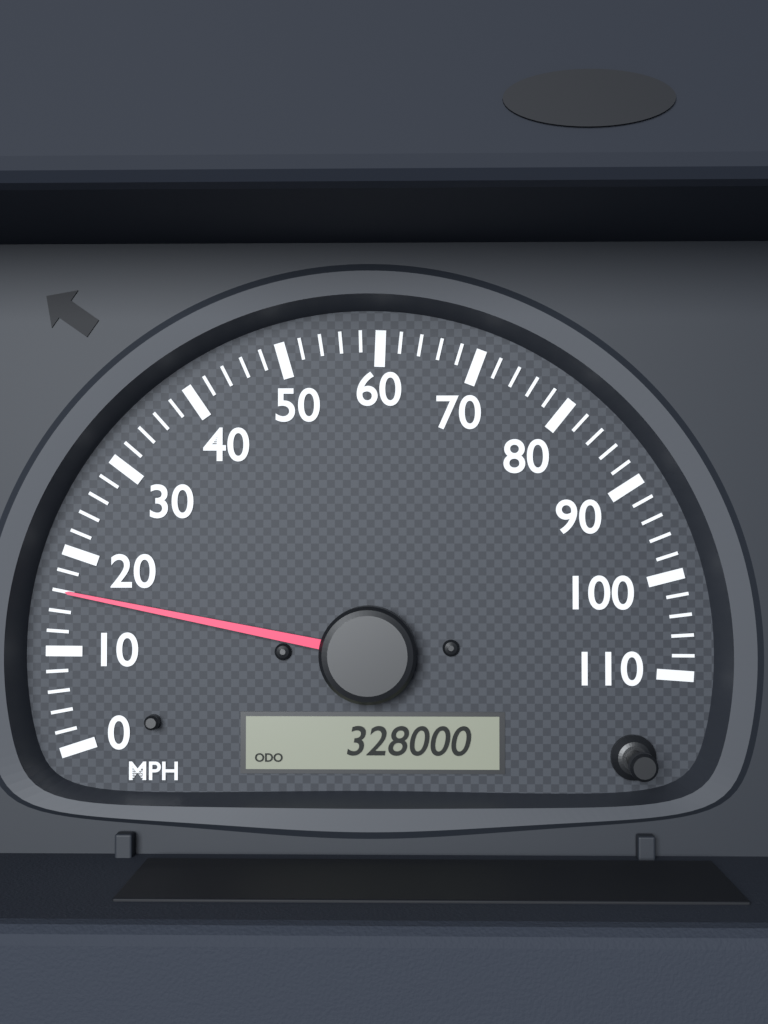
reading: 16 MPH
